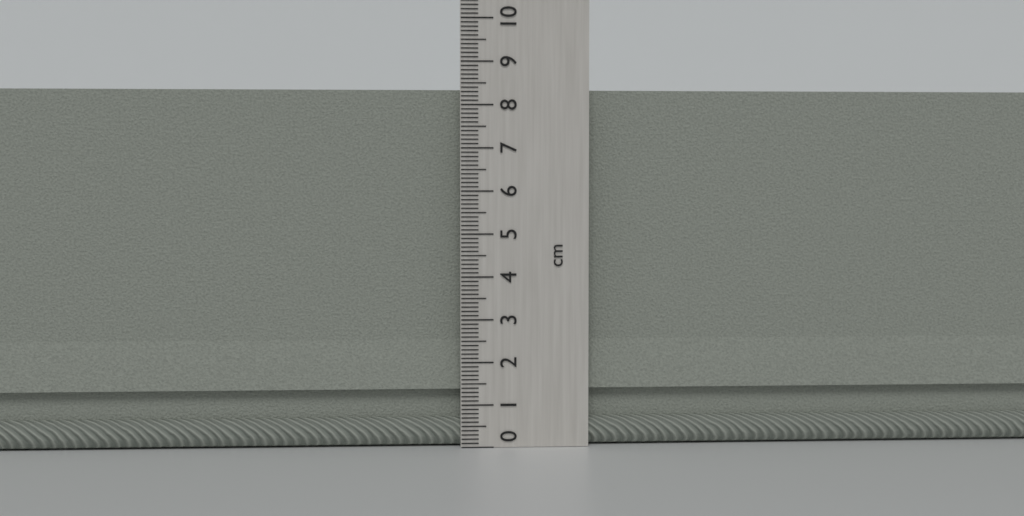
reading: 8.4 cm
